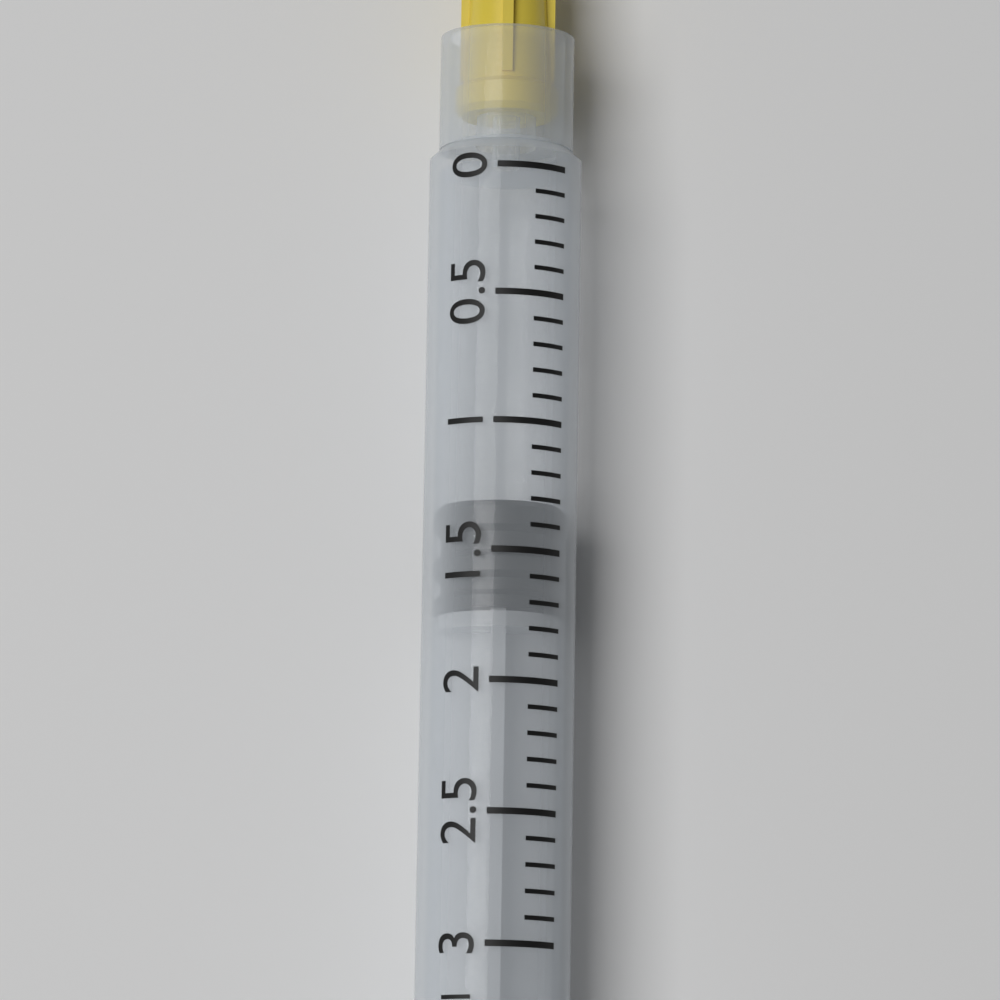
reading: 1.3 ml
